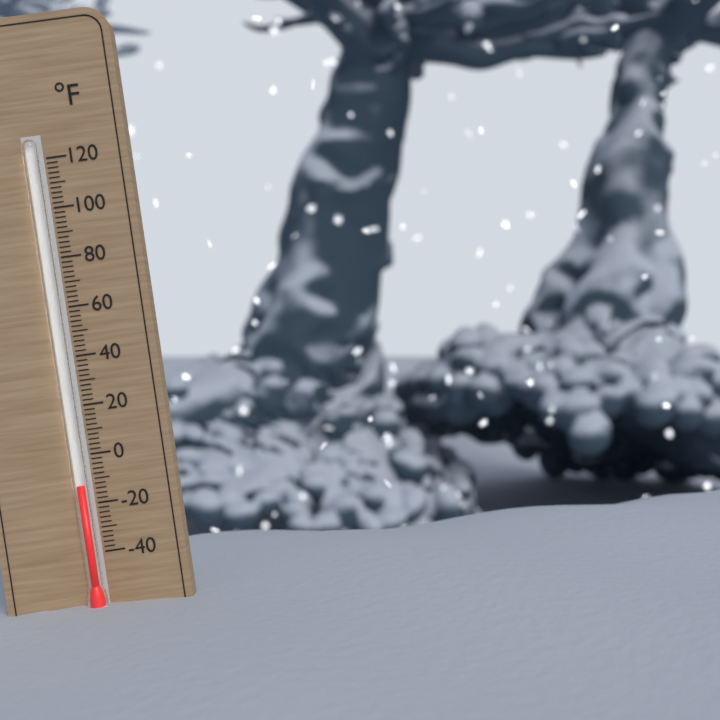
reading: -12 °F
